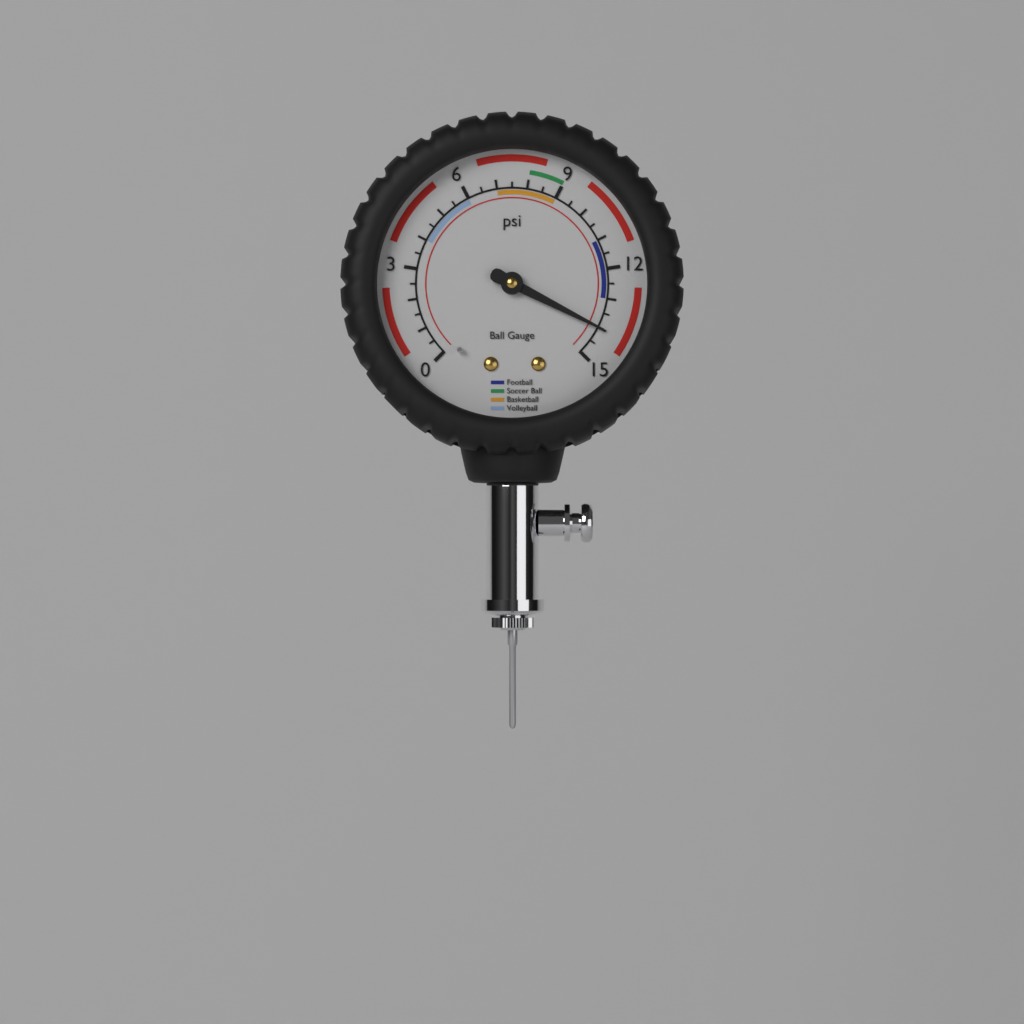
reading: 14.0 psi
